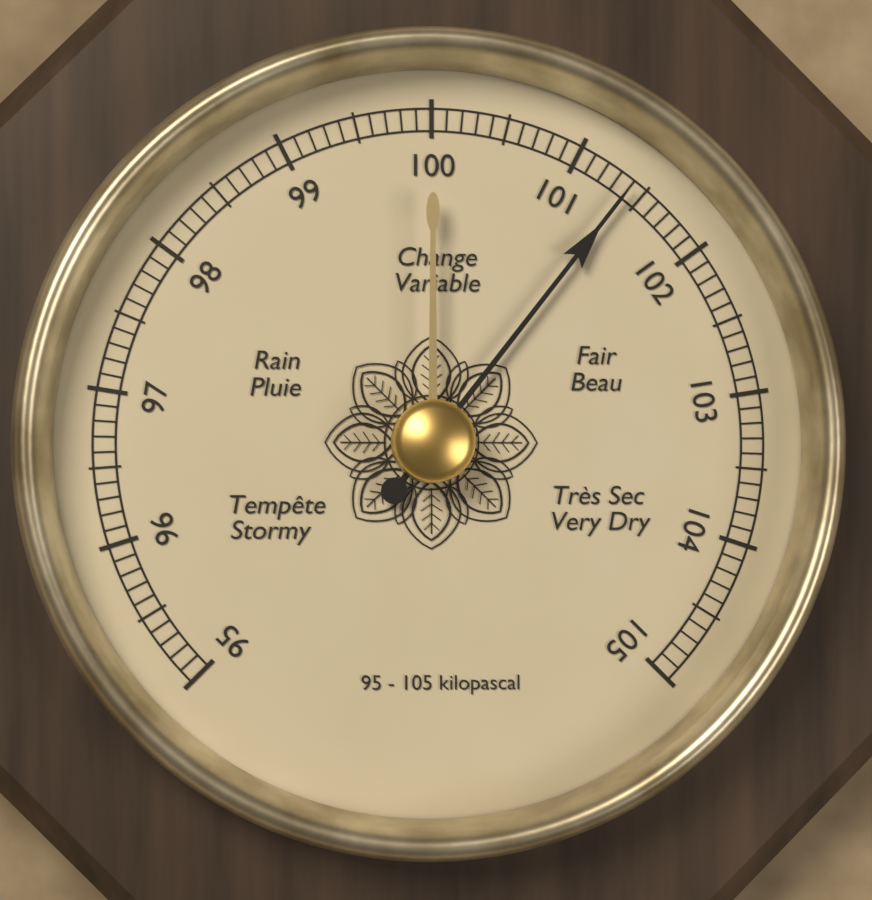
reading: 101.4 kPa
